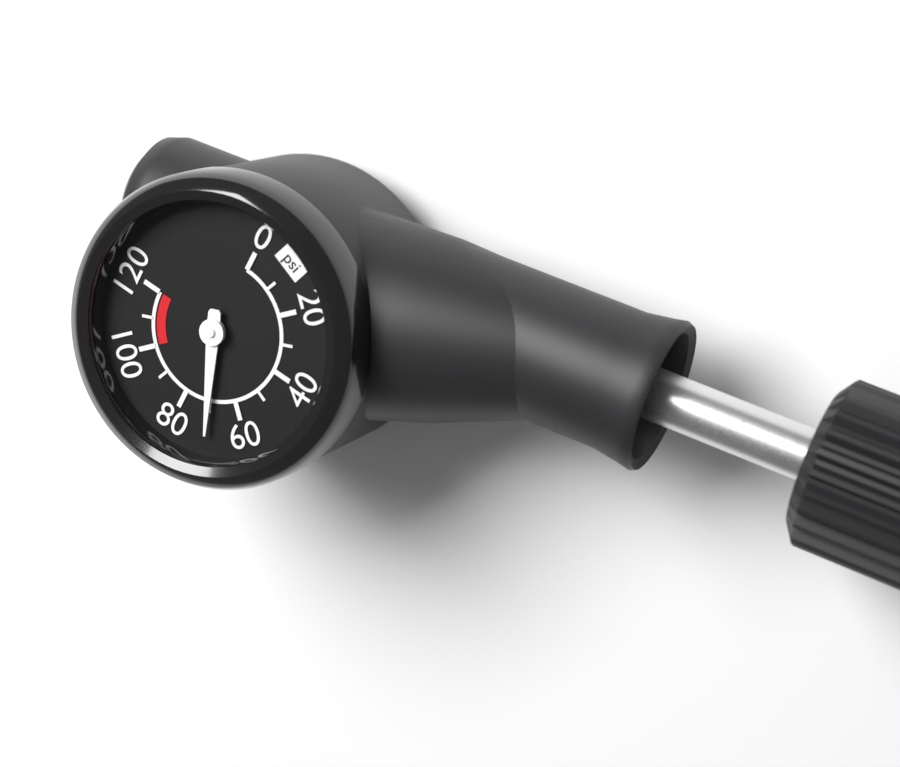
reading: 70 psi
